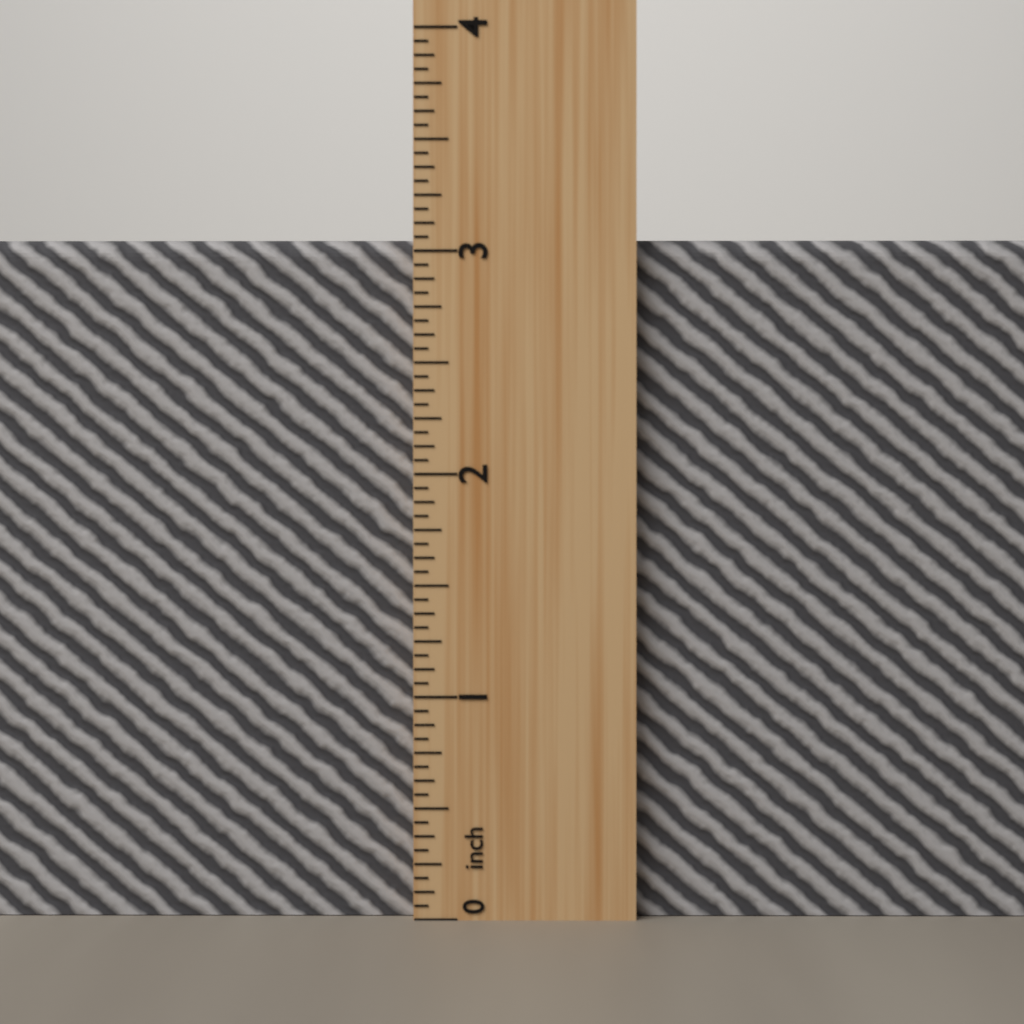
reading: 3.0625 inch
